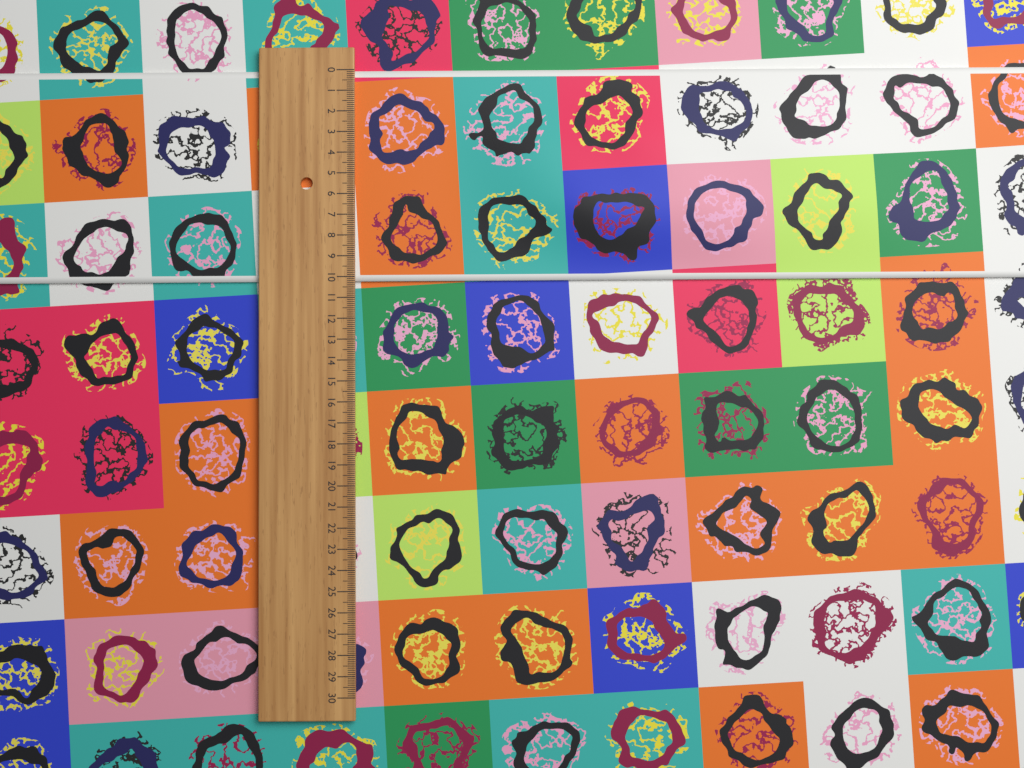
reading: 10.2 (no unit)
